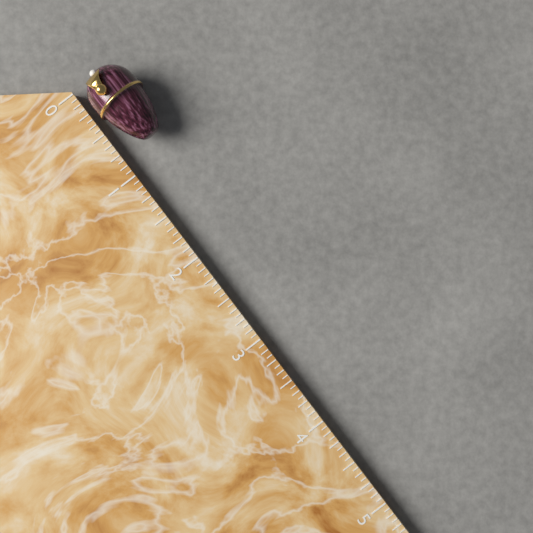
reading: 0.8125 (no unit)
